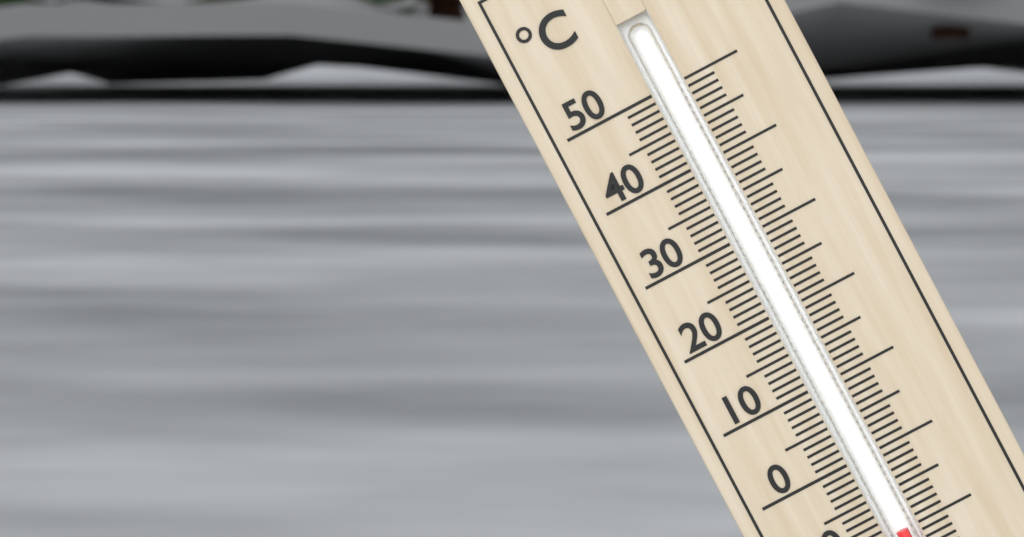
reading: -10 °C
